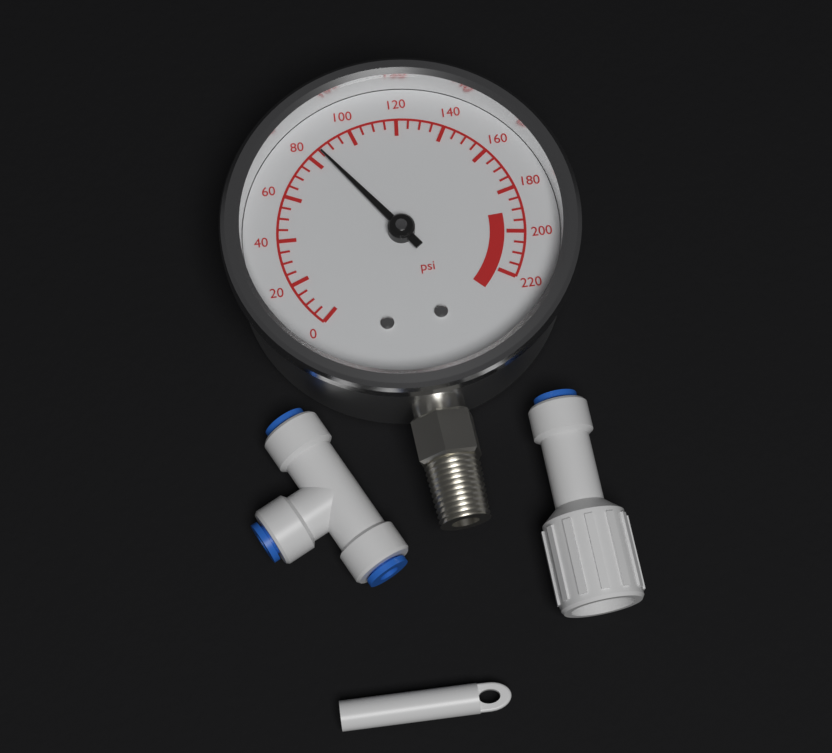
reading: 85 psi
